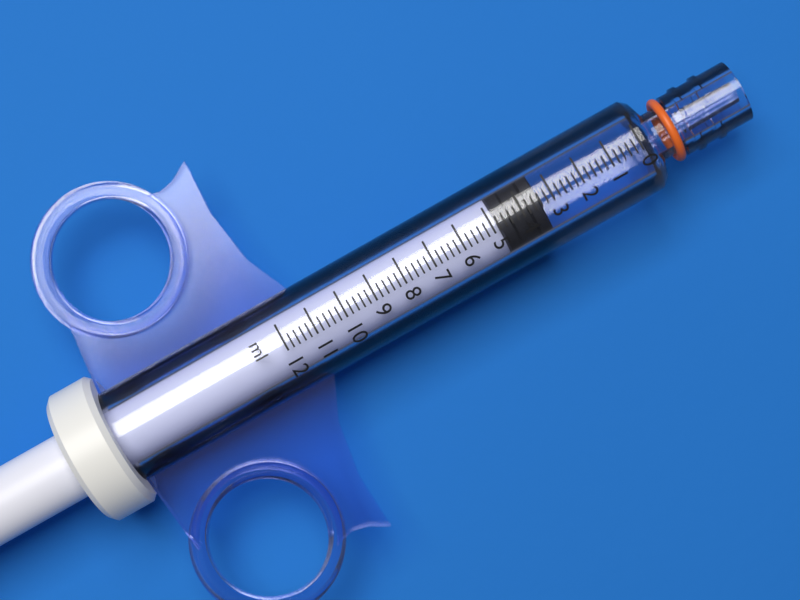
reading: 3.4 ml
